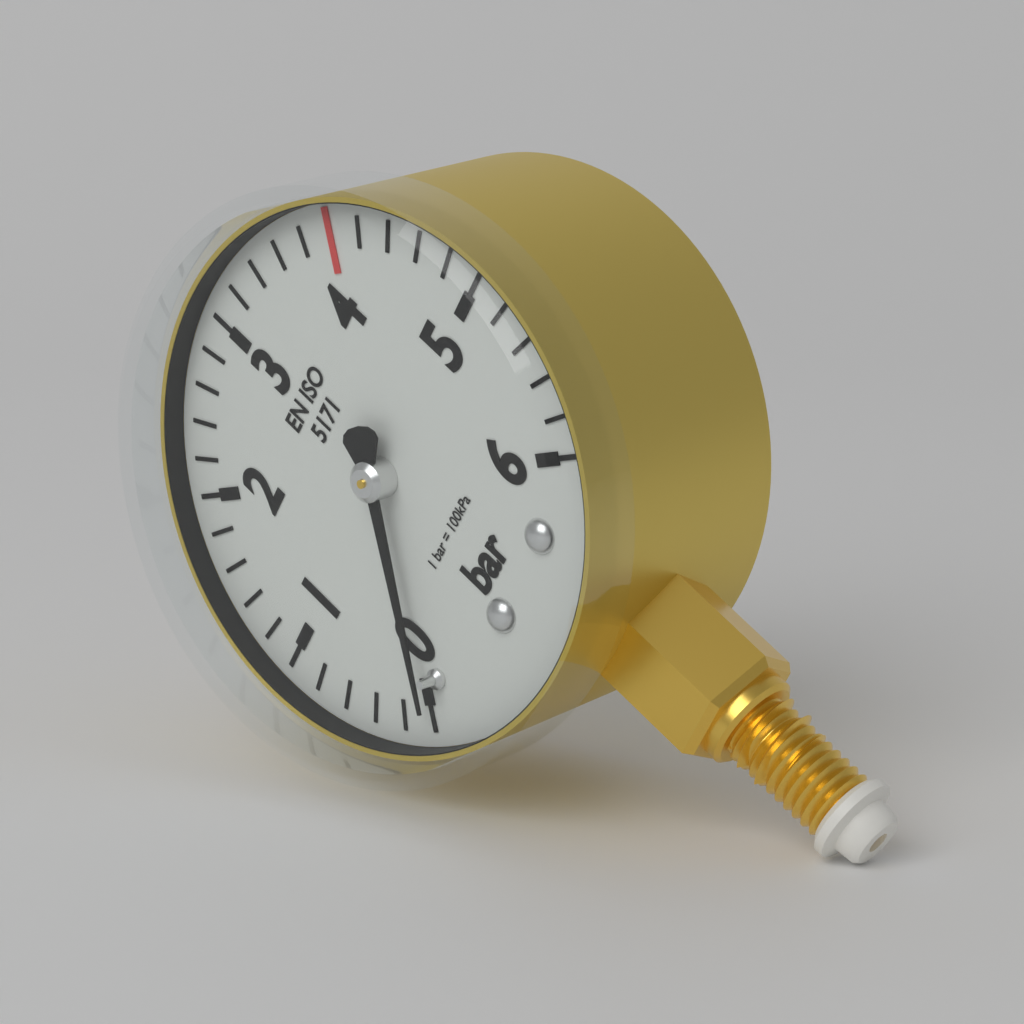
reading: 0.0 bar
